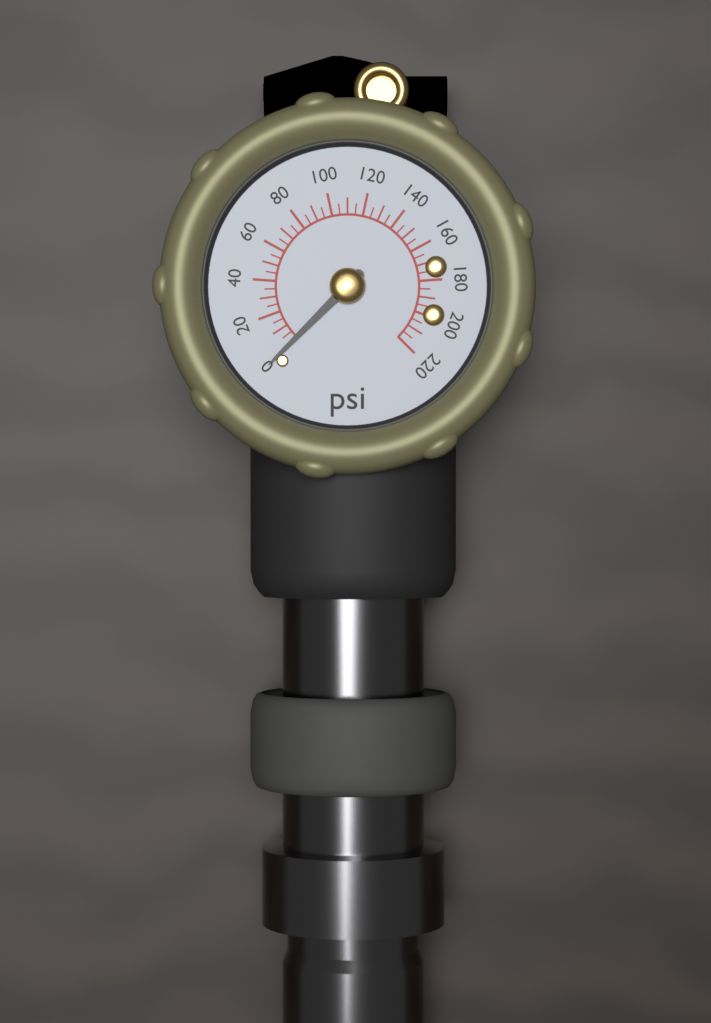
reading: 0 psi
